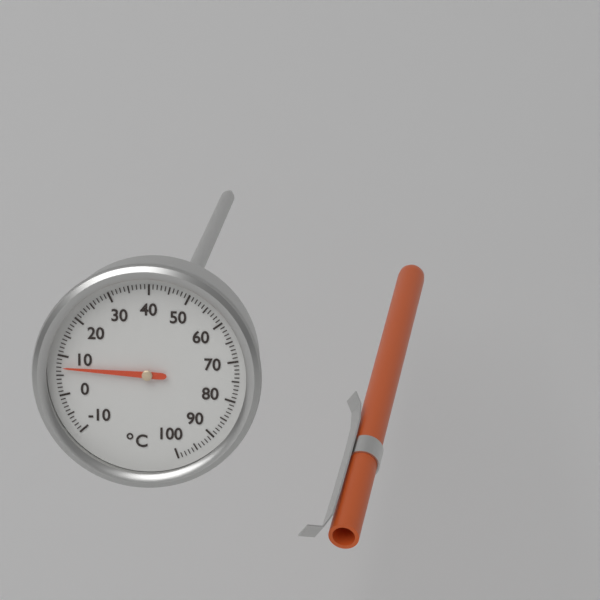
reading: 7 °C
